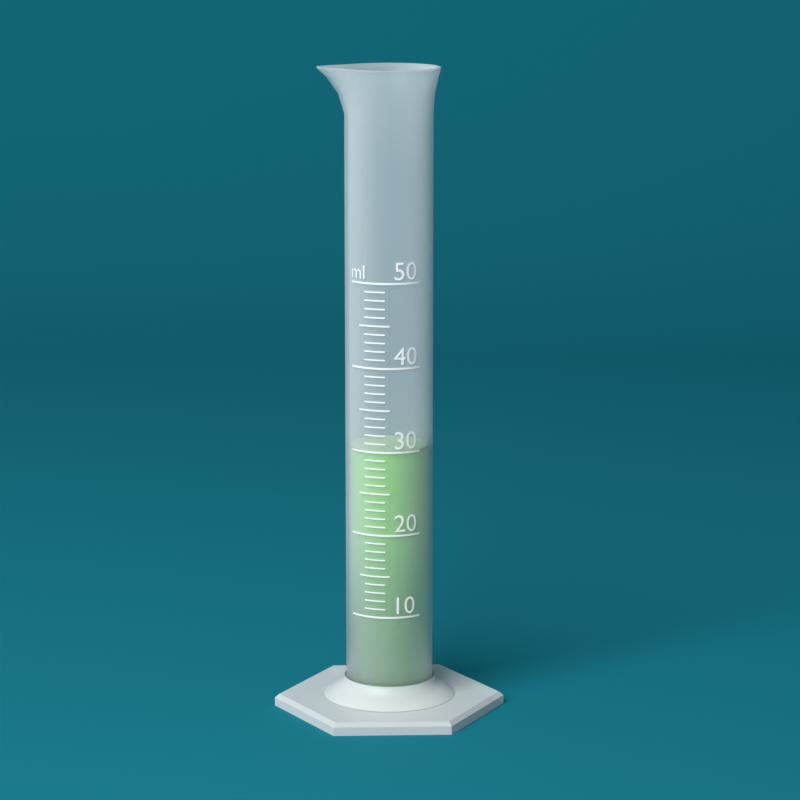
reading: 30 ml
